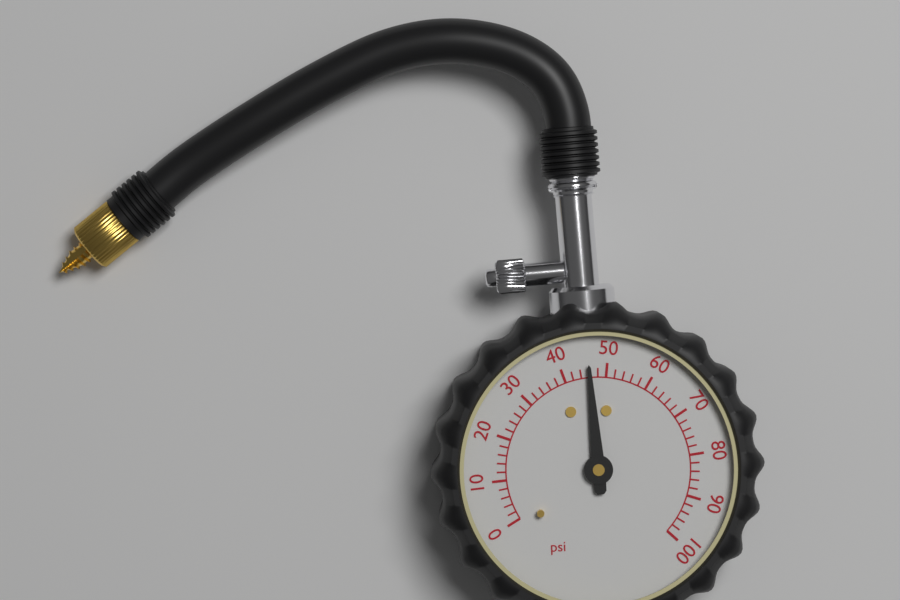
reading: 46 psi
